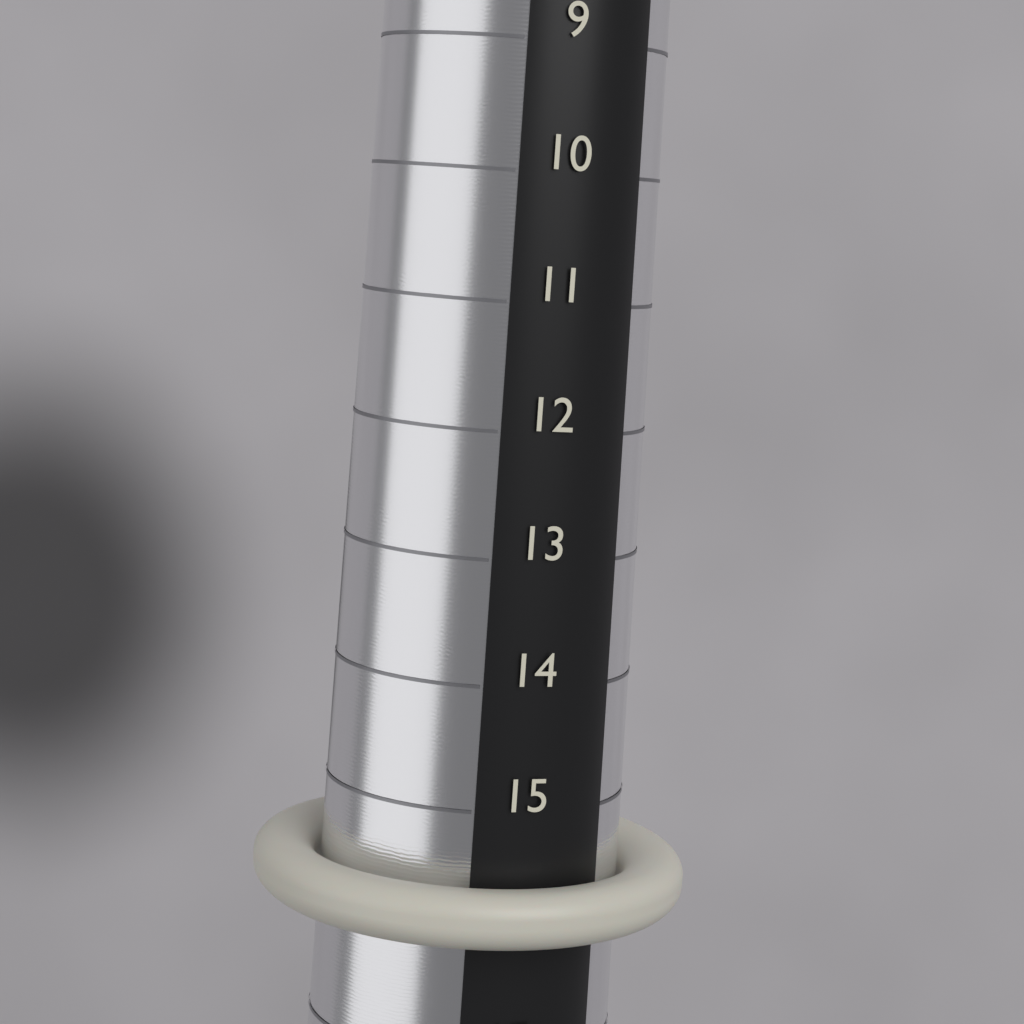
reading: 16 (no unit)
